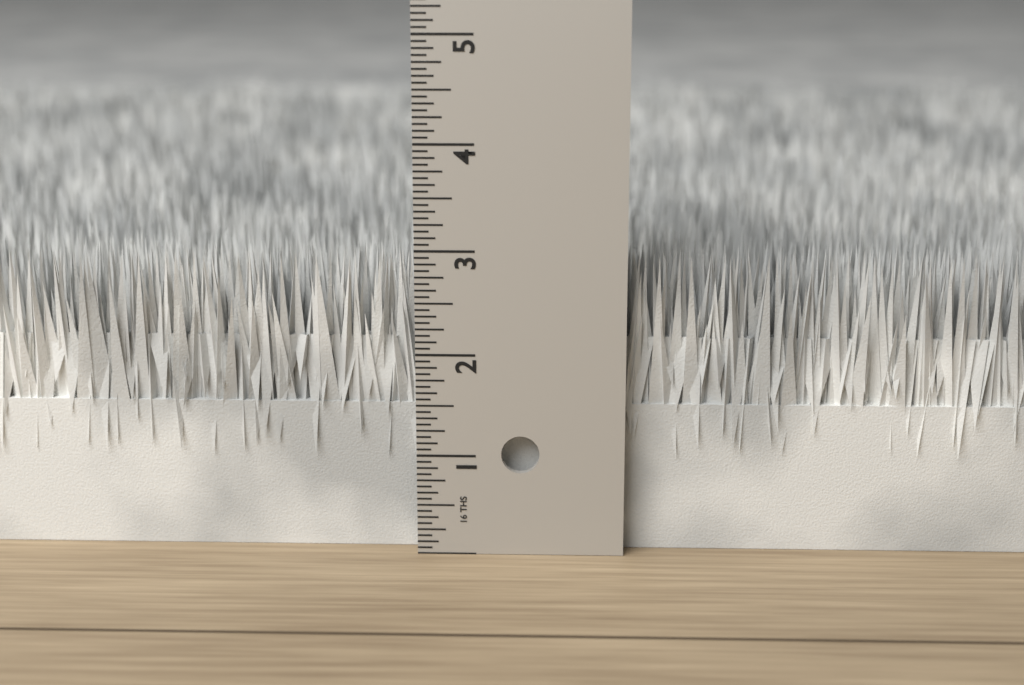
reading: 2.9375 in
